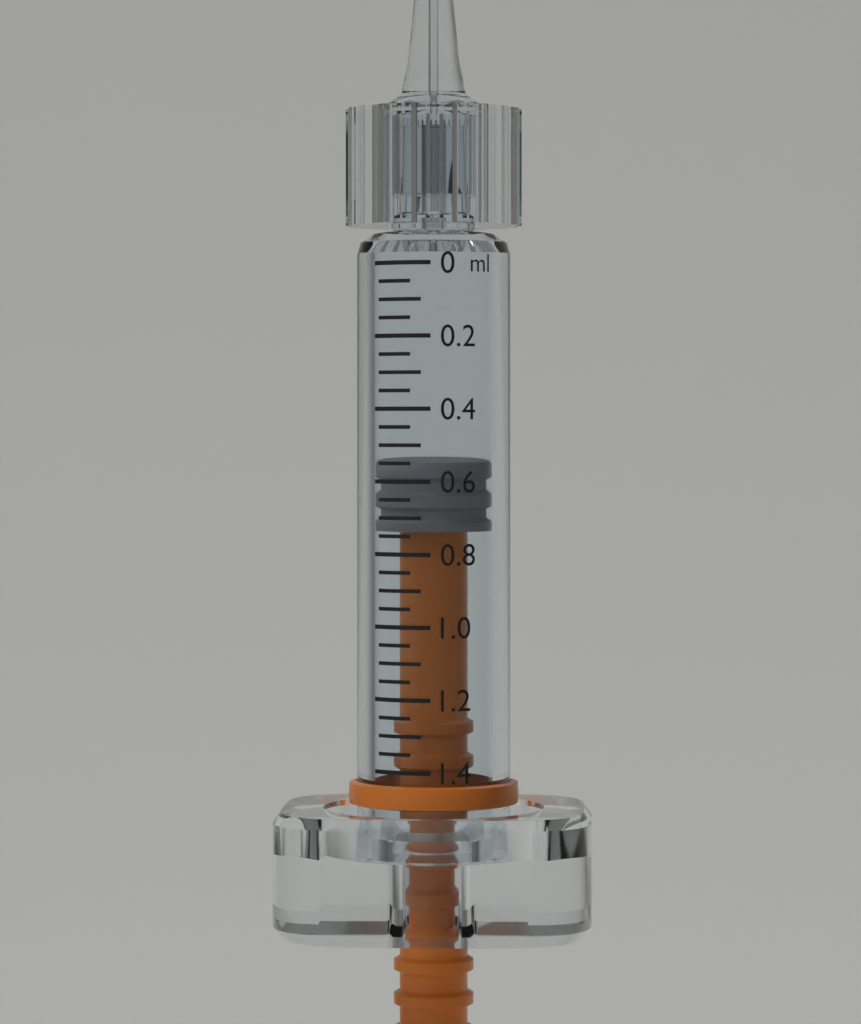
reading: 0.55 ml
